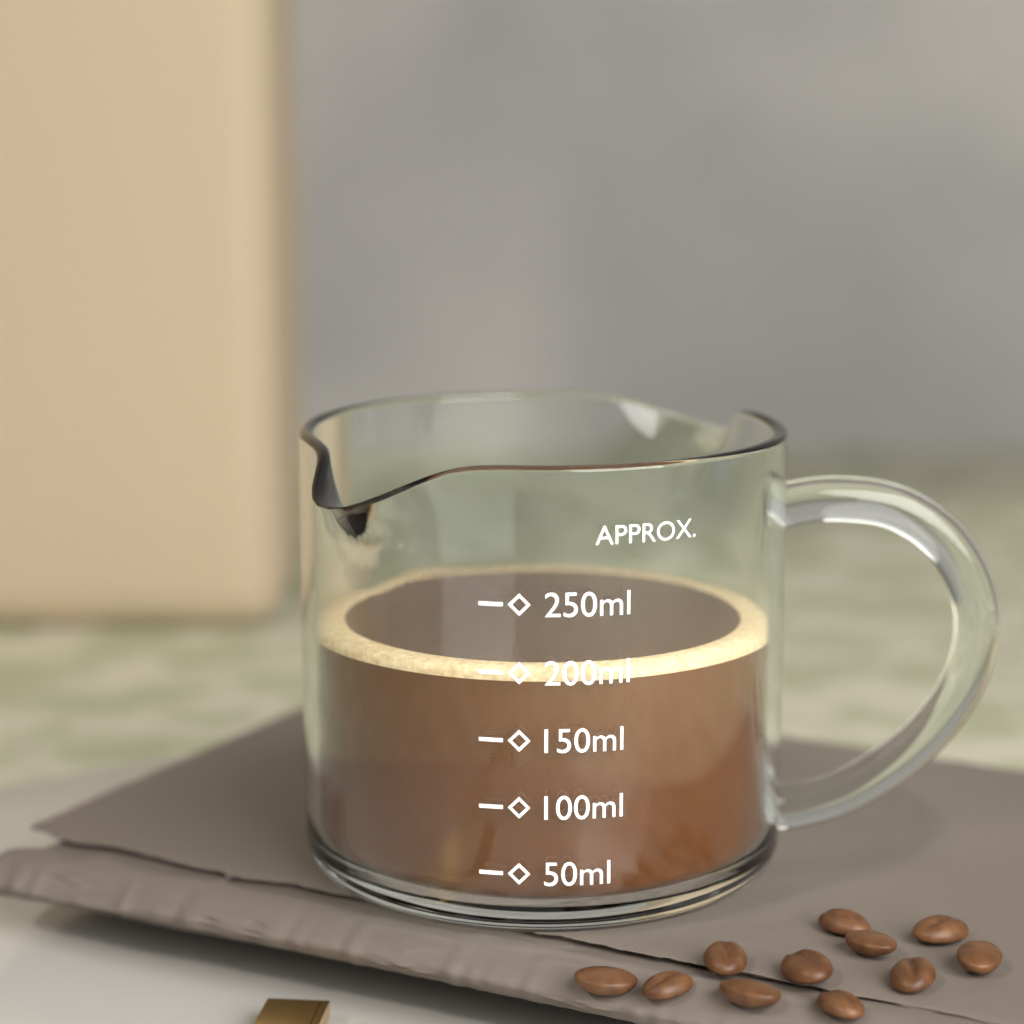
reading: 200 ml
